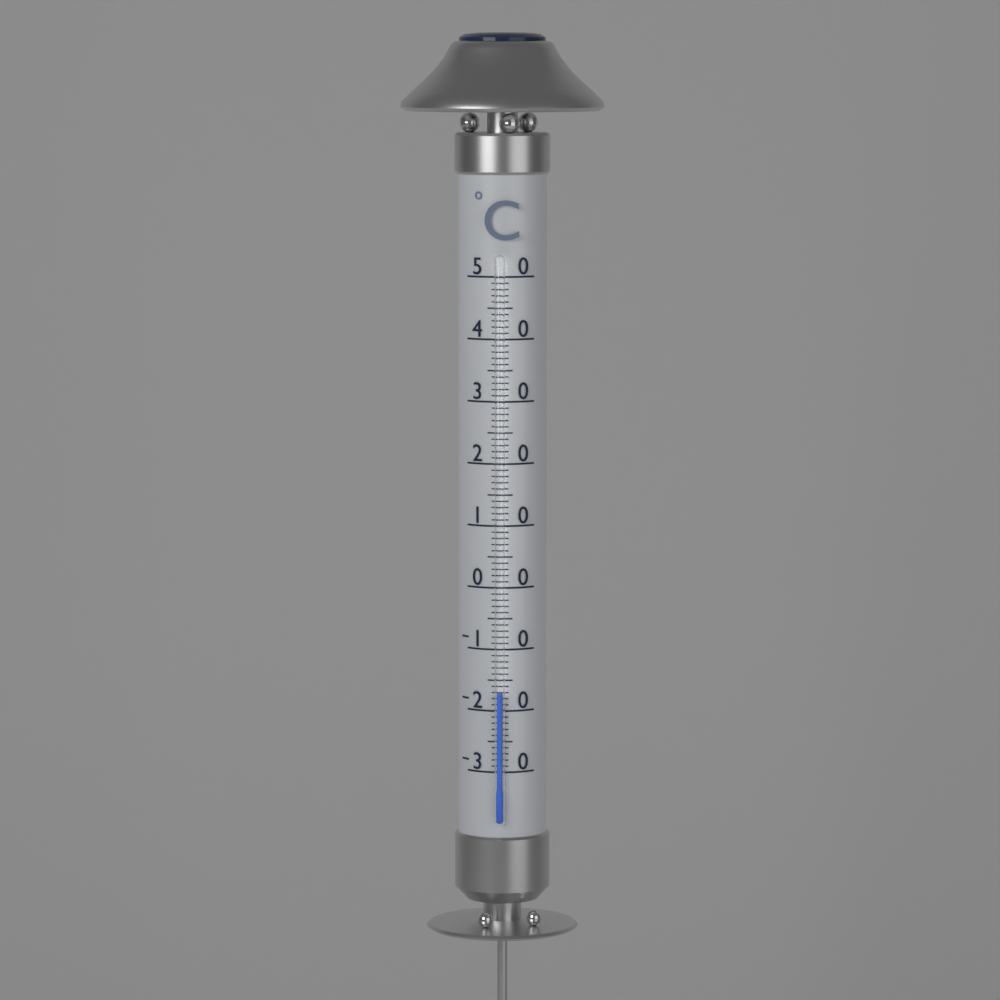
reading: -17 °C
